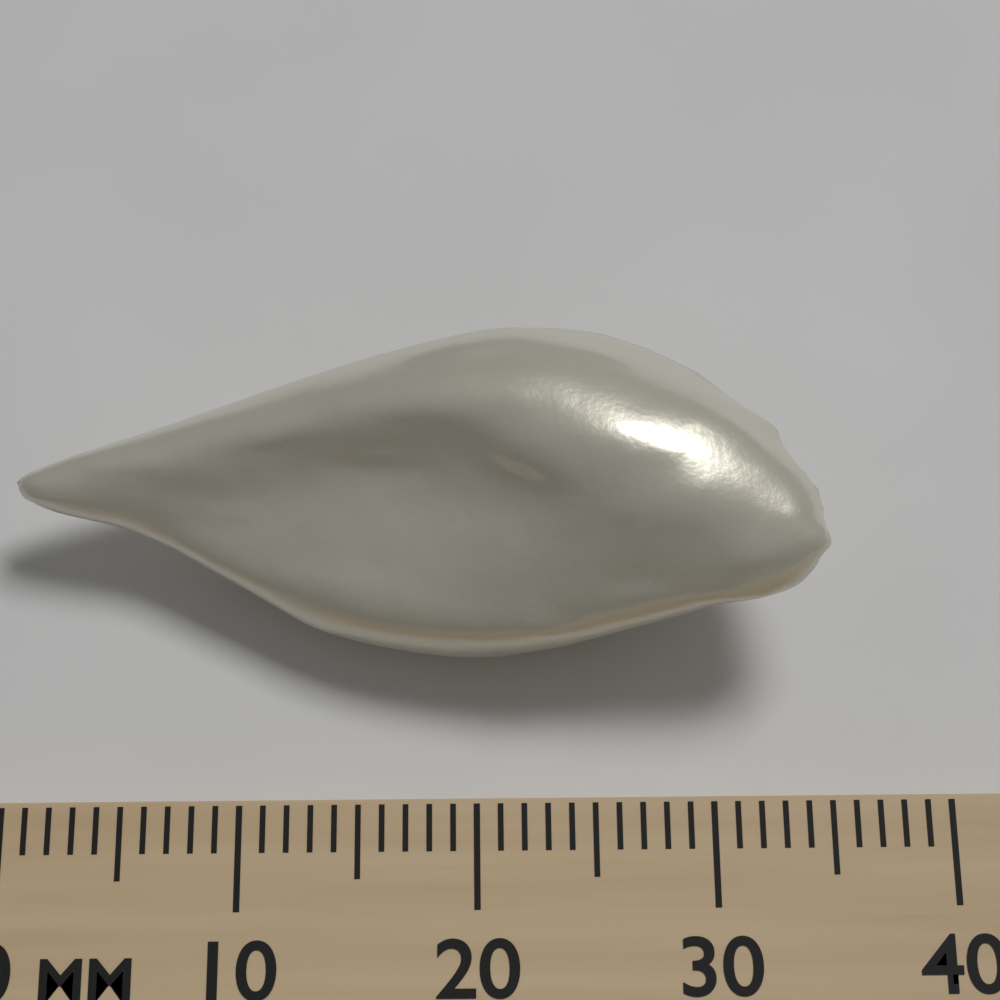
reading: 35 mm
